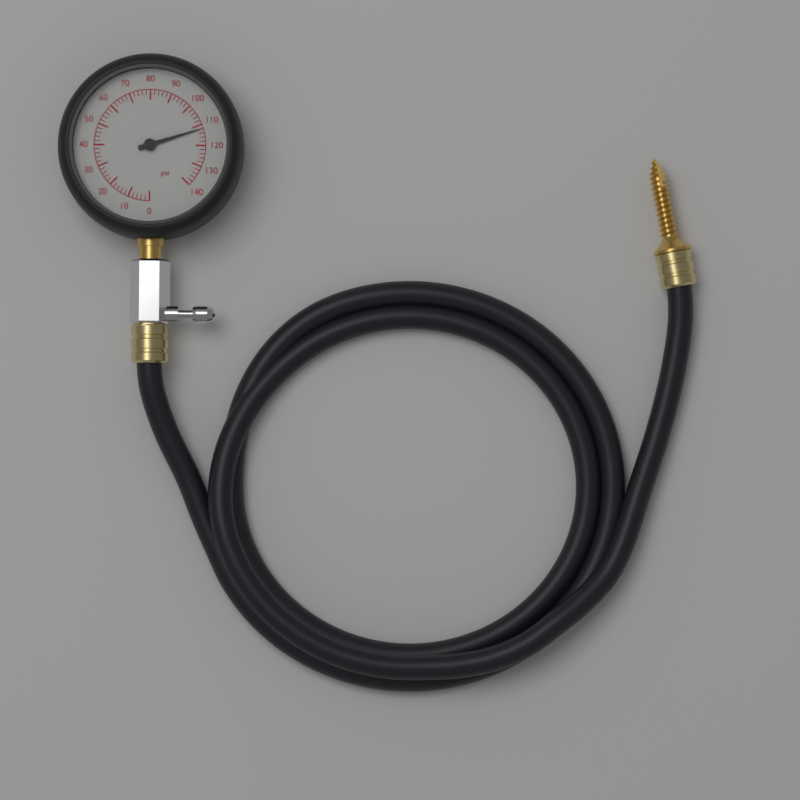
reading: 112 psi
